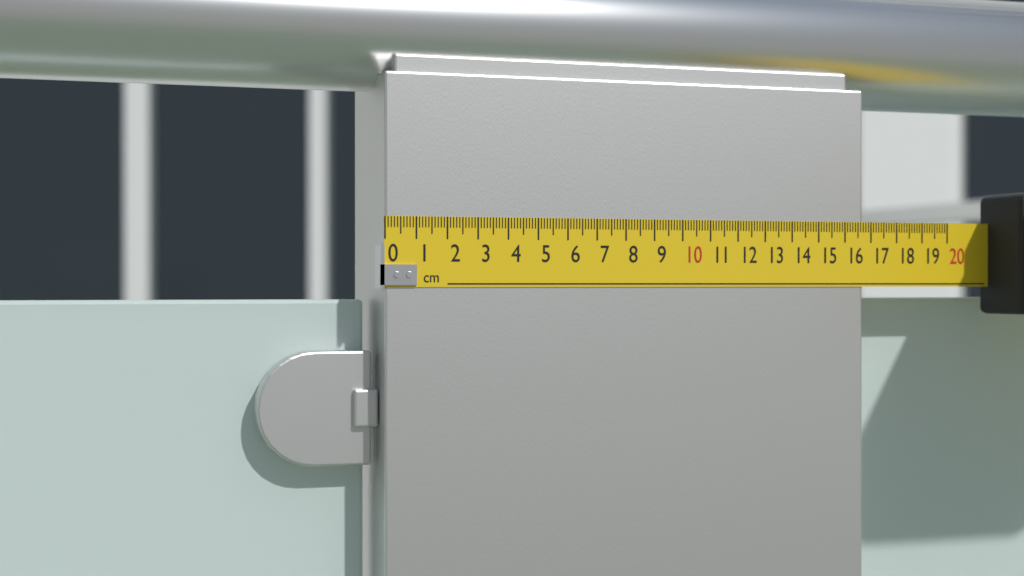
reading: 16.7 cm
